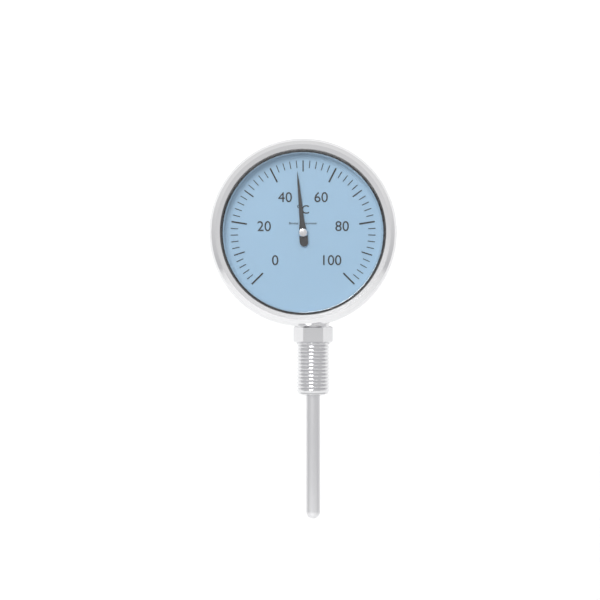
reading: 48 °C
